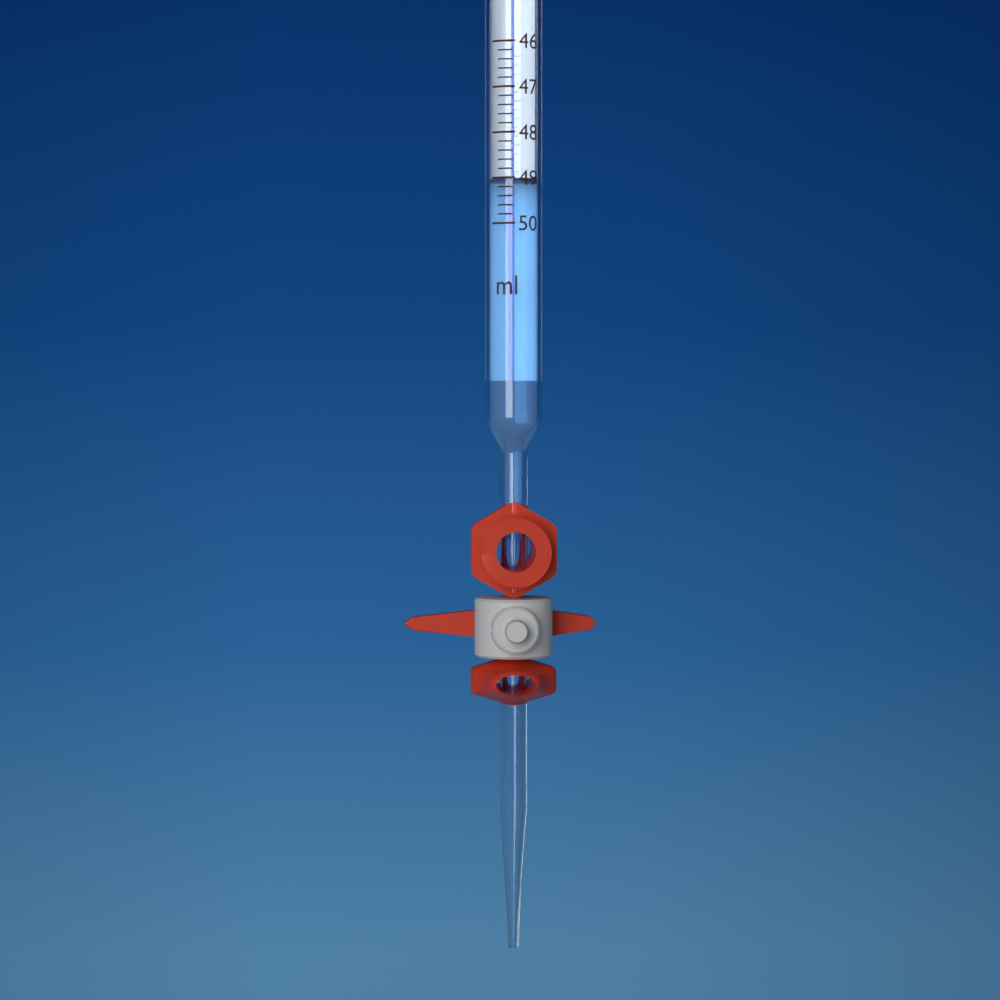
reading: 49.0 ml
